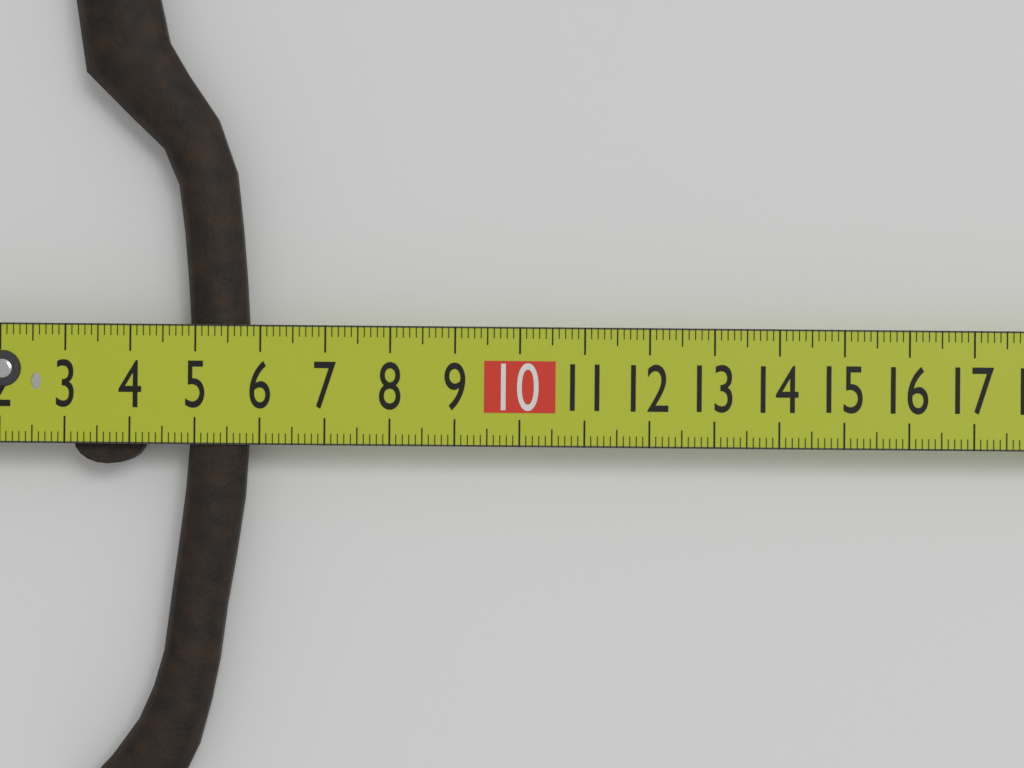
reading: 5.8 cm
